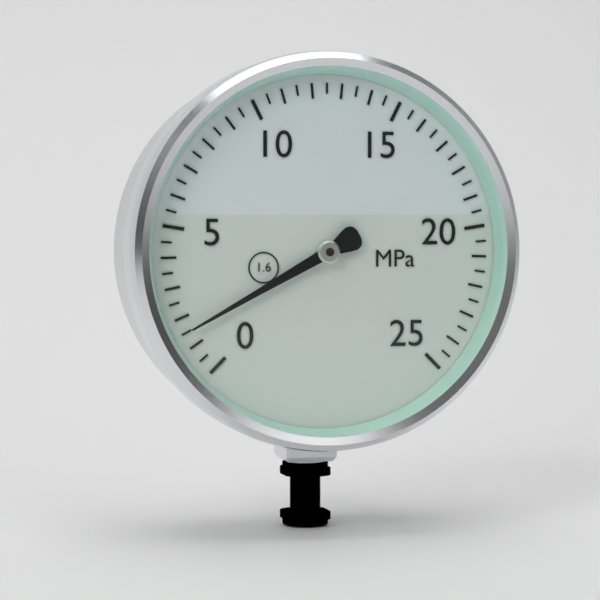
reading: 1.5 MPa
